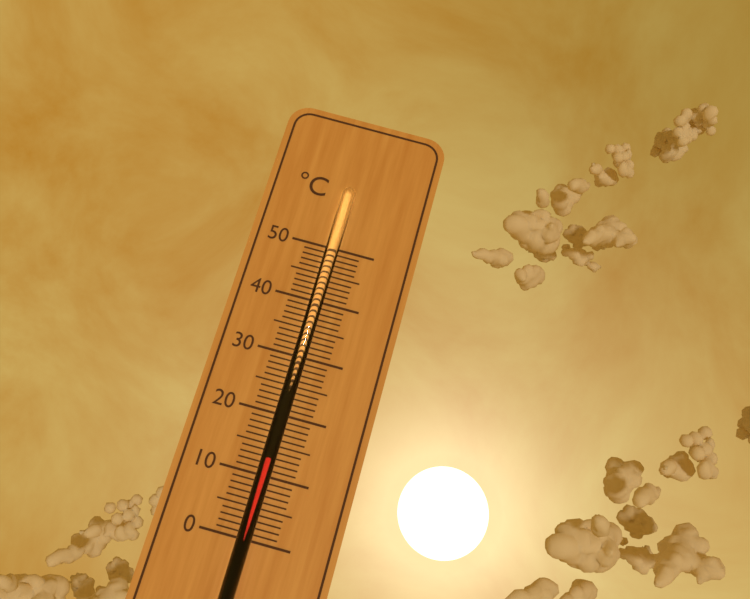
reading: 13 °C
